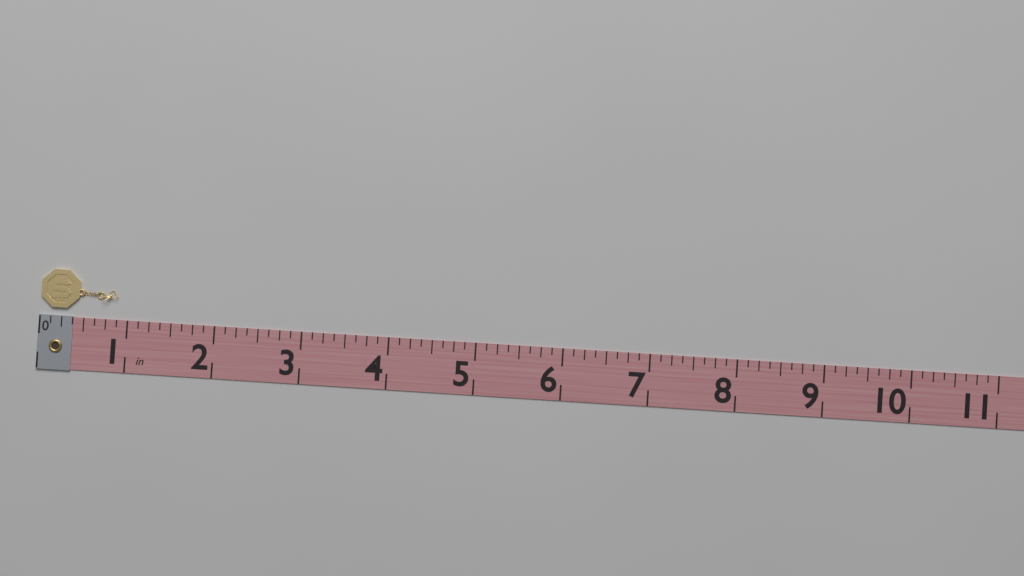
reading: 0.875 in
